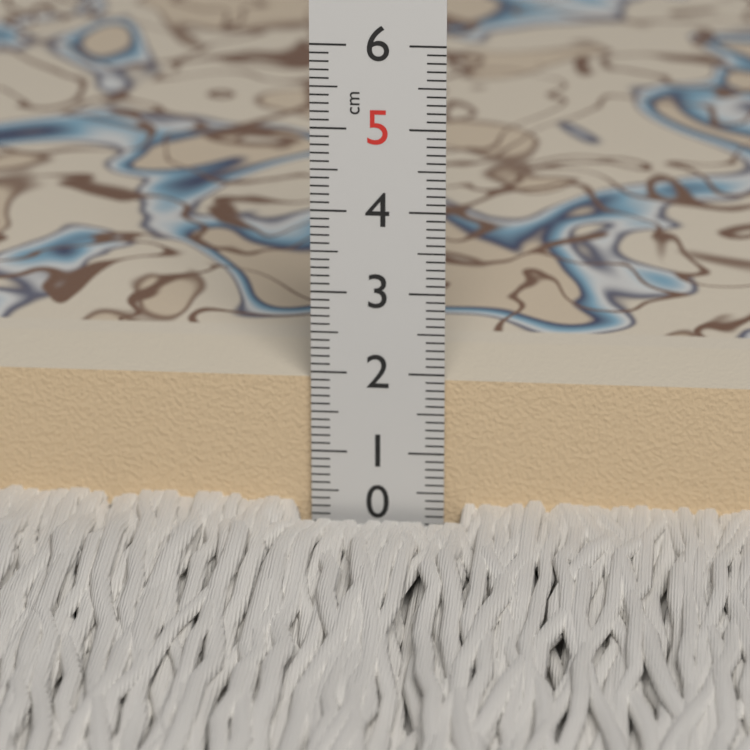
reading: 1.9 cm
